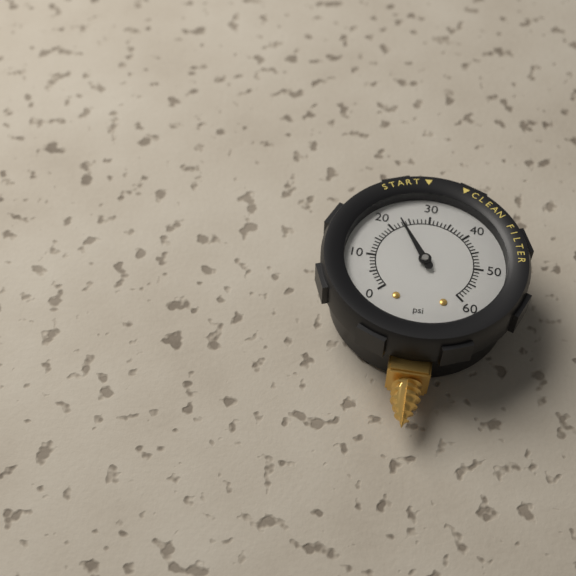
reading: 23 psi
